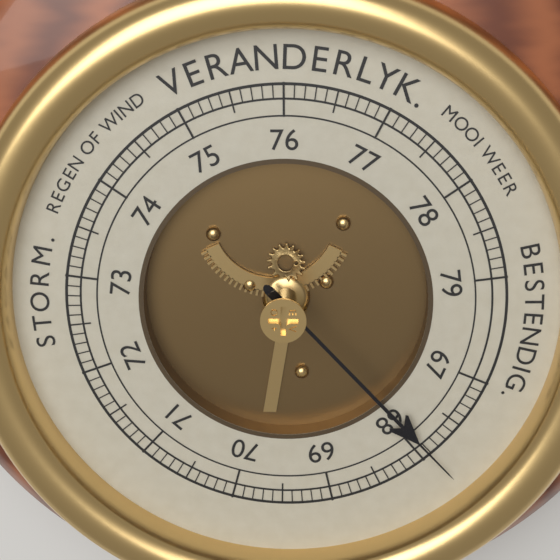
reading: 67.9 (no unit)
